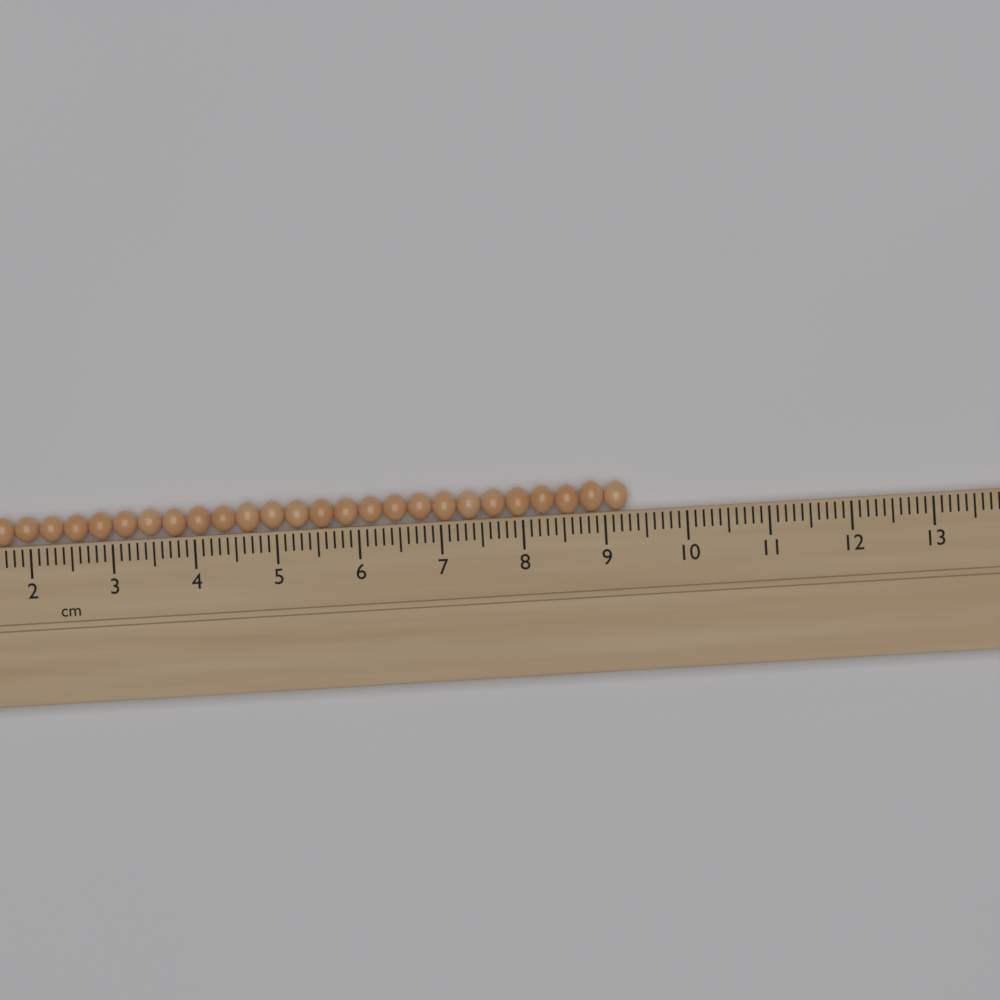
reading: 9.3 cm
